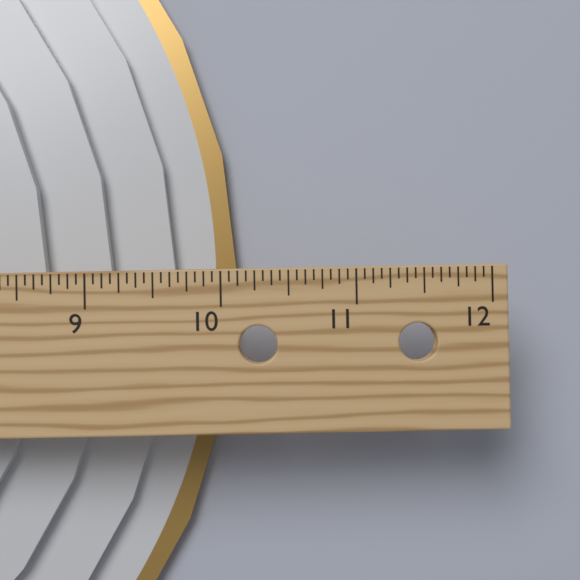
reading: 10.0625 in
